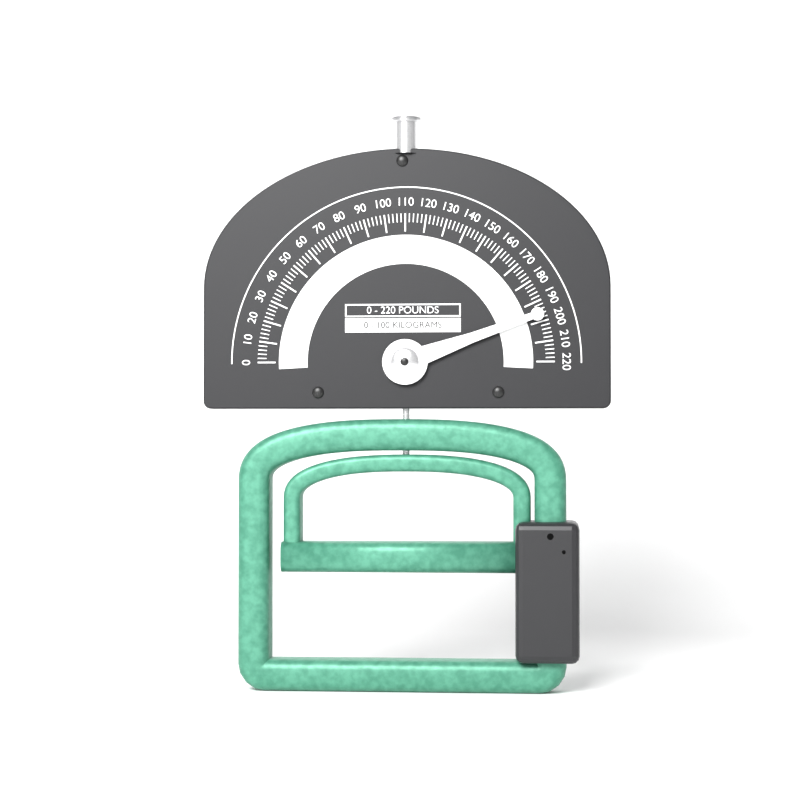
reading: 196 lb
